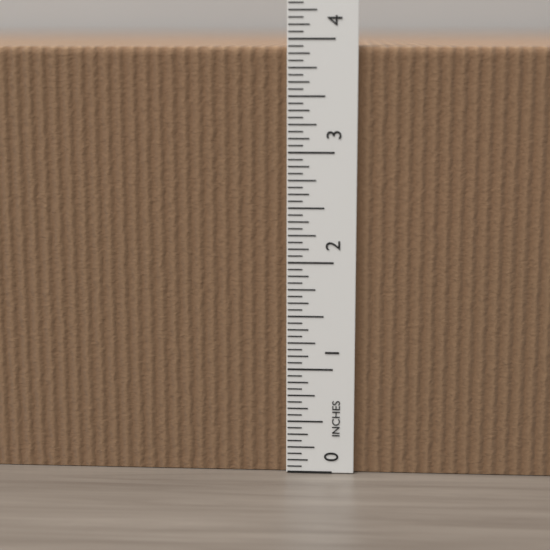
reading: 3.9375 in
